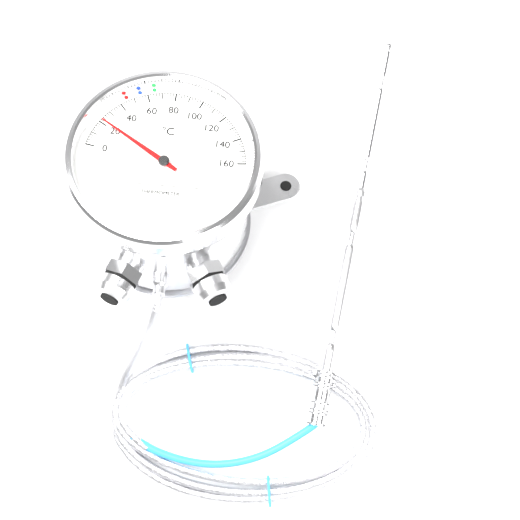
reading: 22 °C
